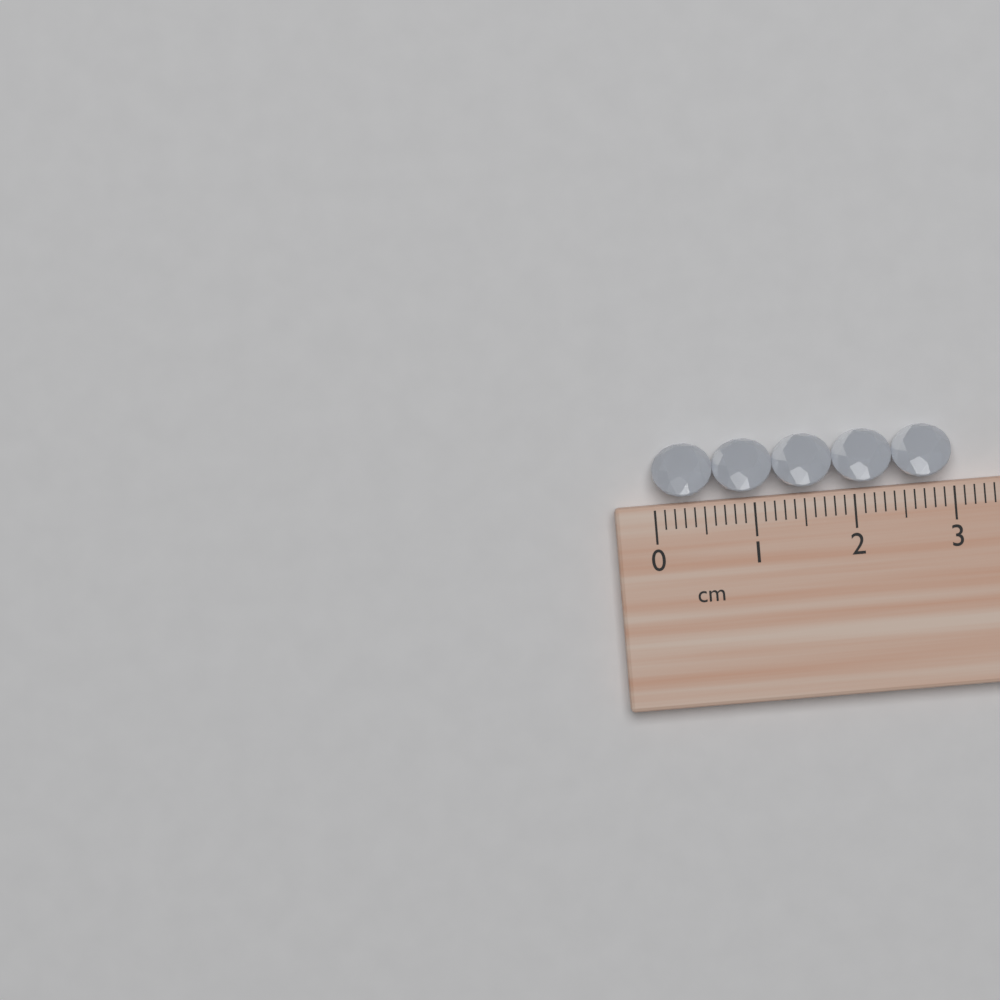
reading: 3.0 cm
